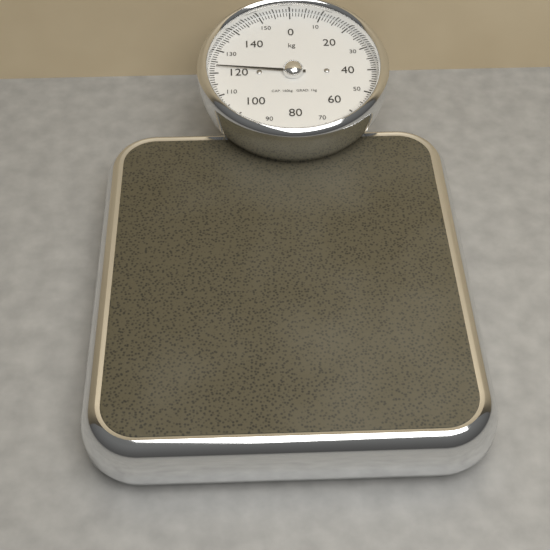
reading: 123 kg
